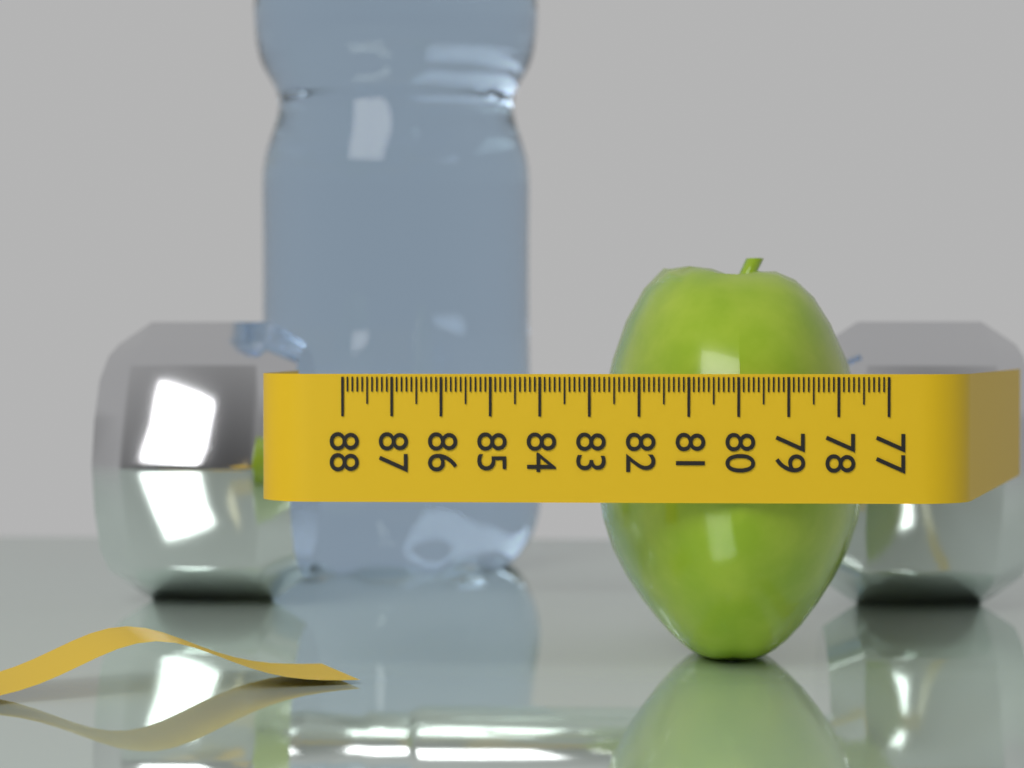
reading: 82.9 (no unit)
